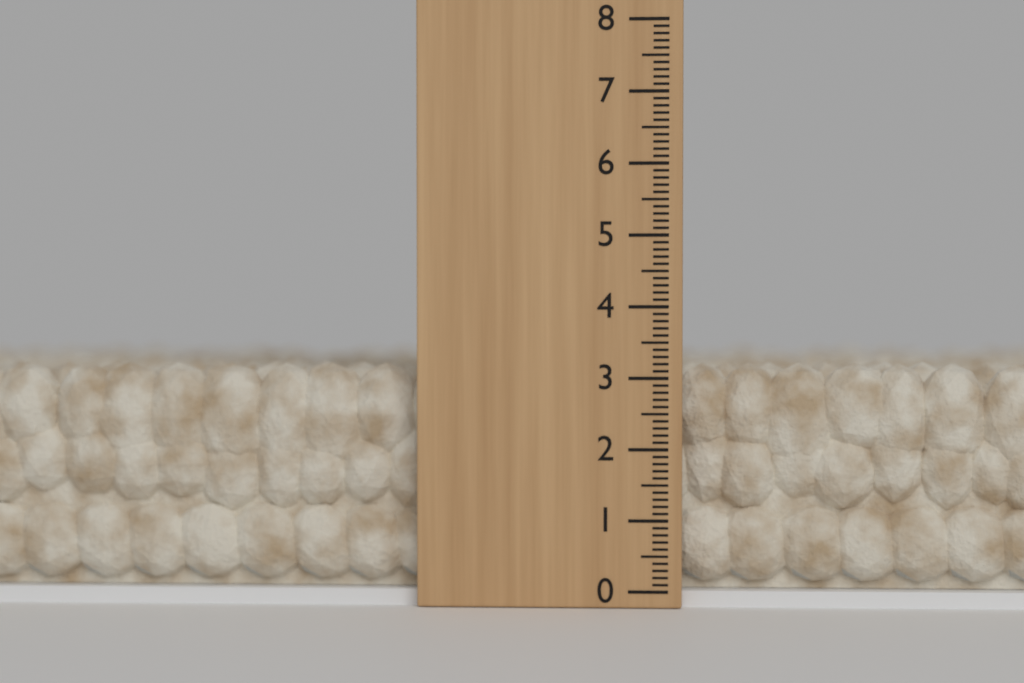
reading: 3.2 (no unit)
